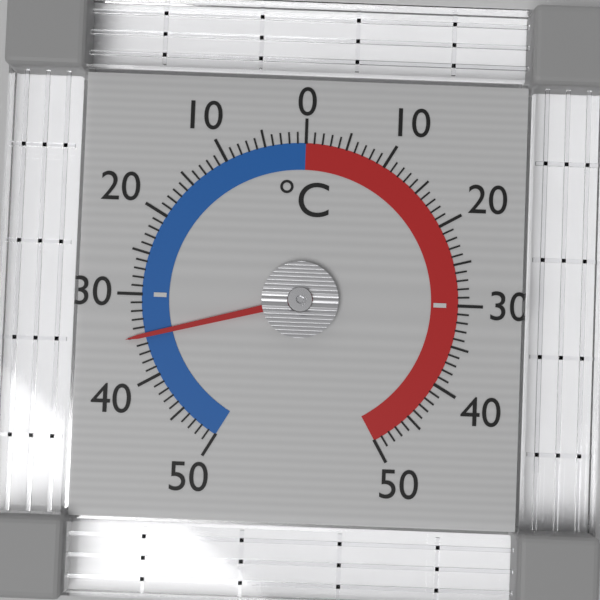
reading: -35 °C
